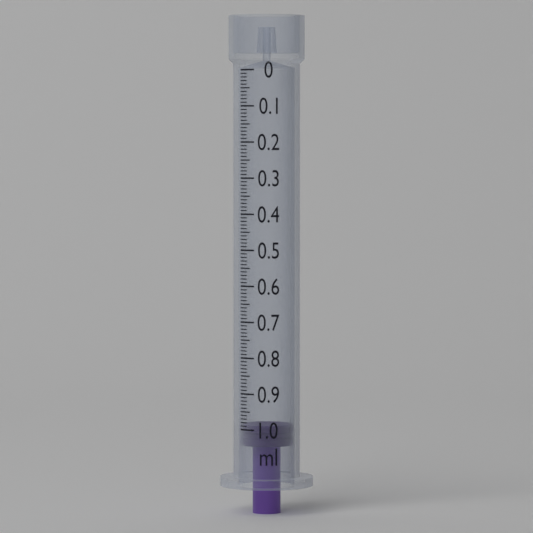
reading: 0.99 ml
